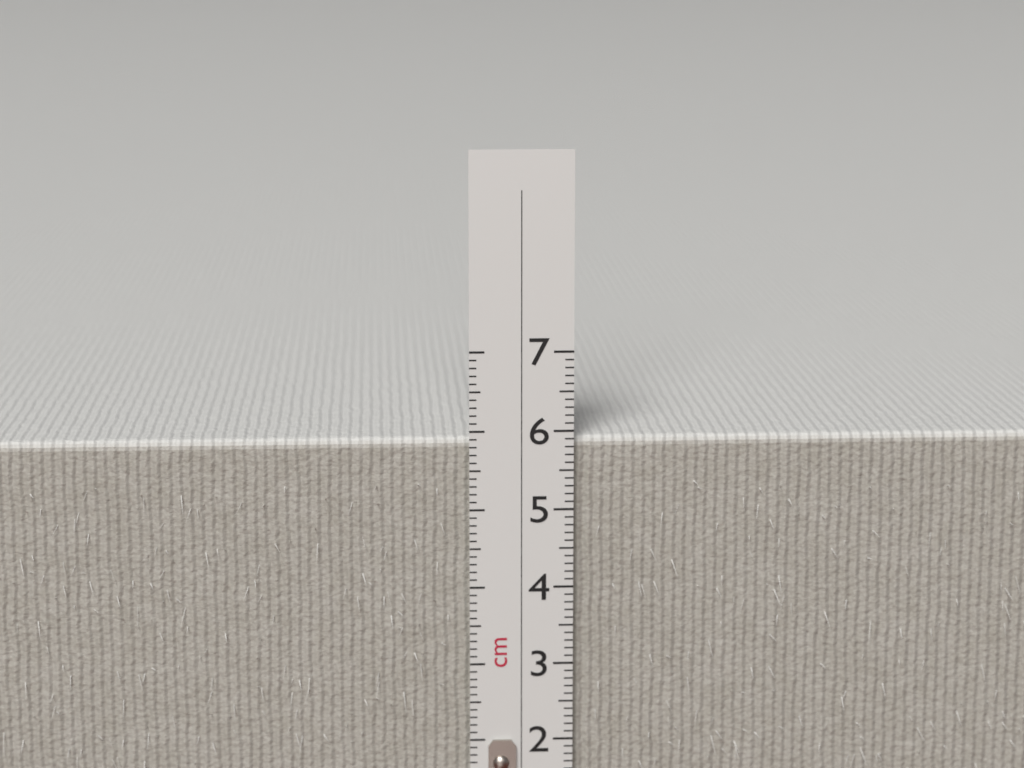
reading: 5.9 cm
